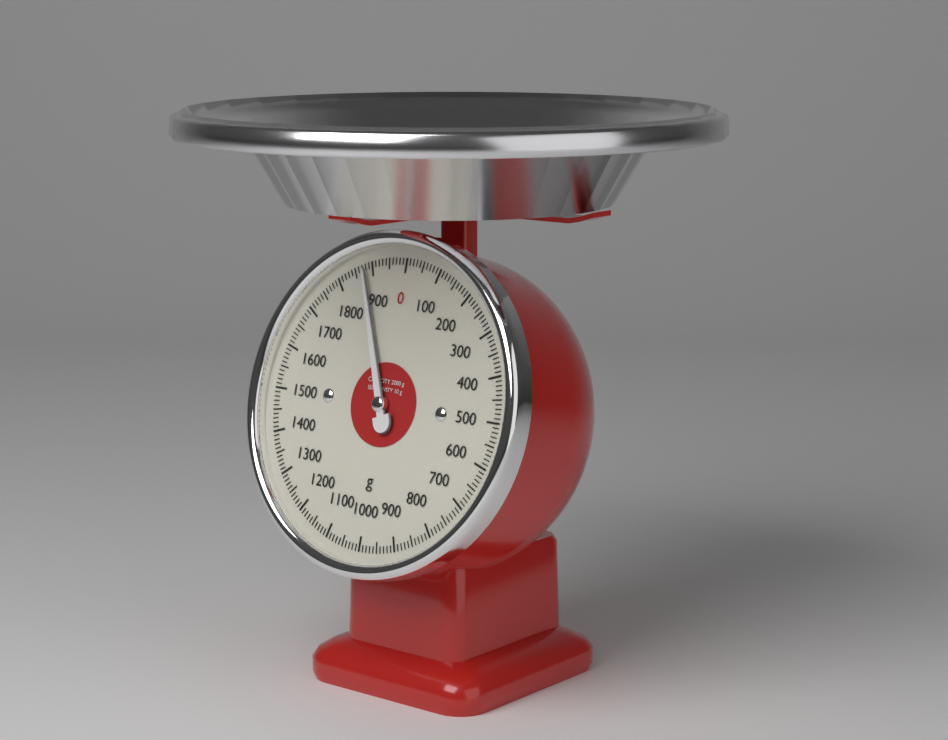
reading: 1880 g
